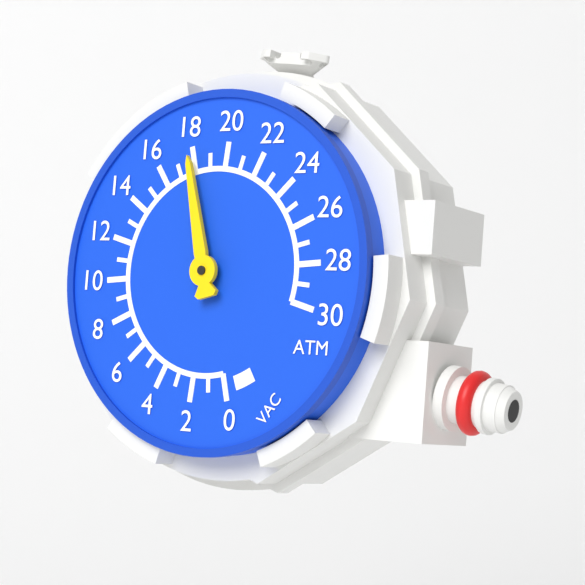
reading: 18 ATM
